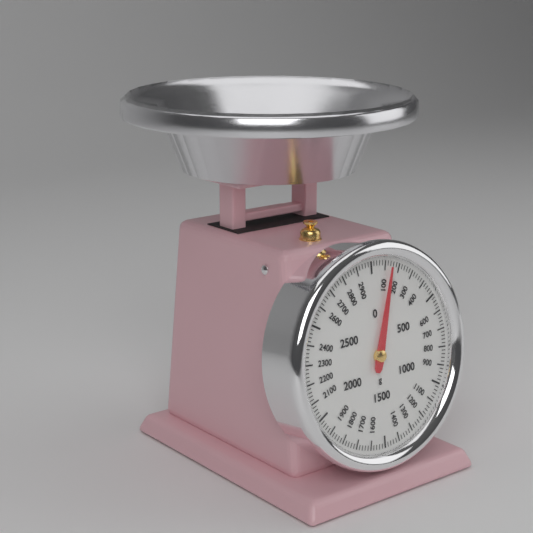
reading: 140 g
